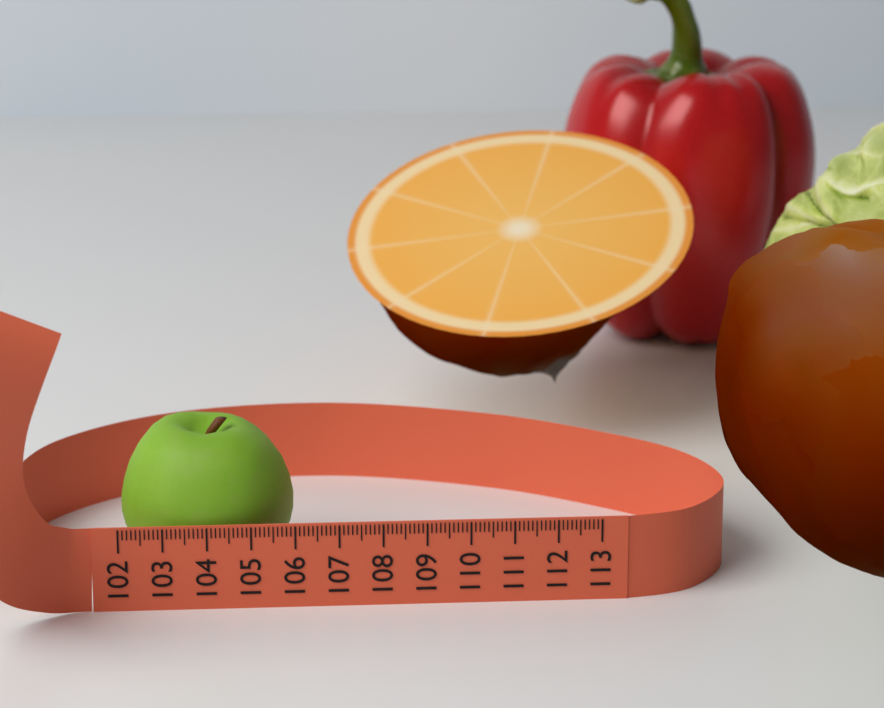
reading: 106.0 (no unit)
